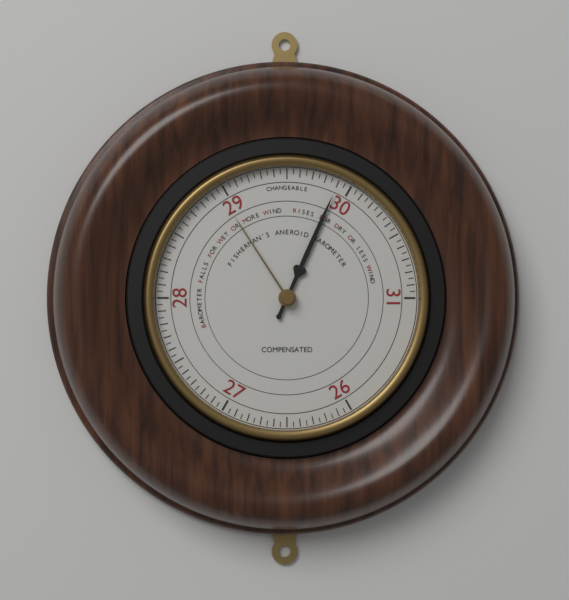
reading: 29.90 (no unit)
